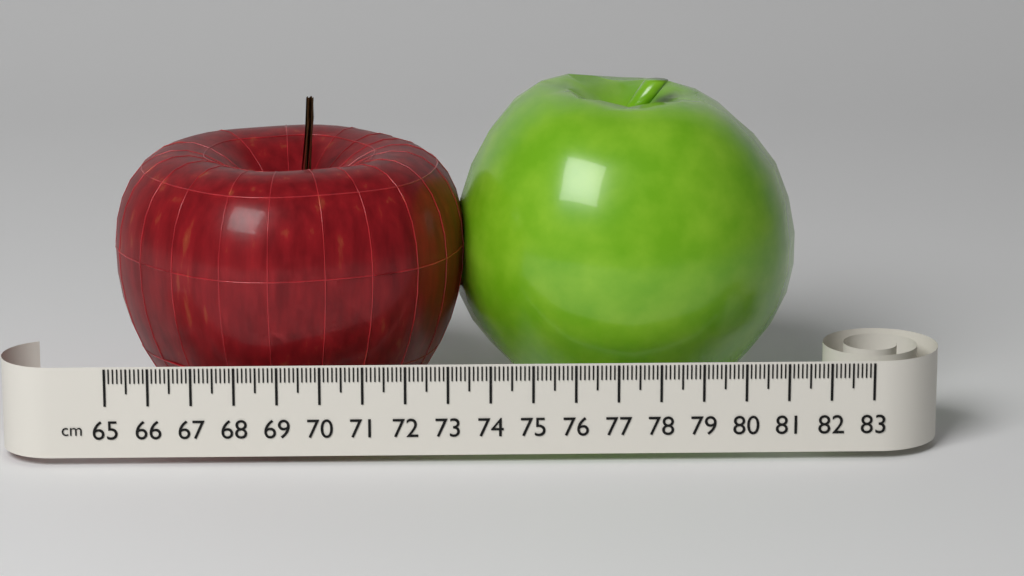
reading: 73.5 cm
